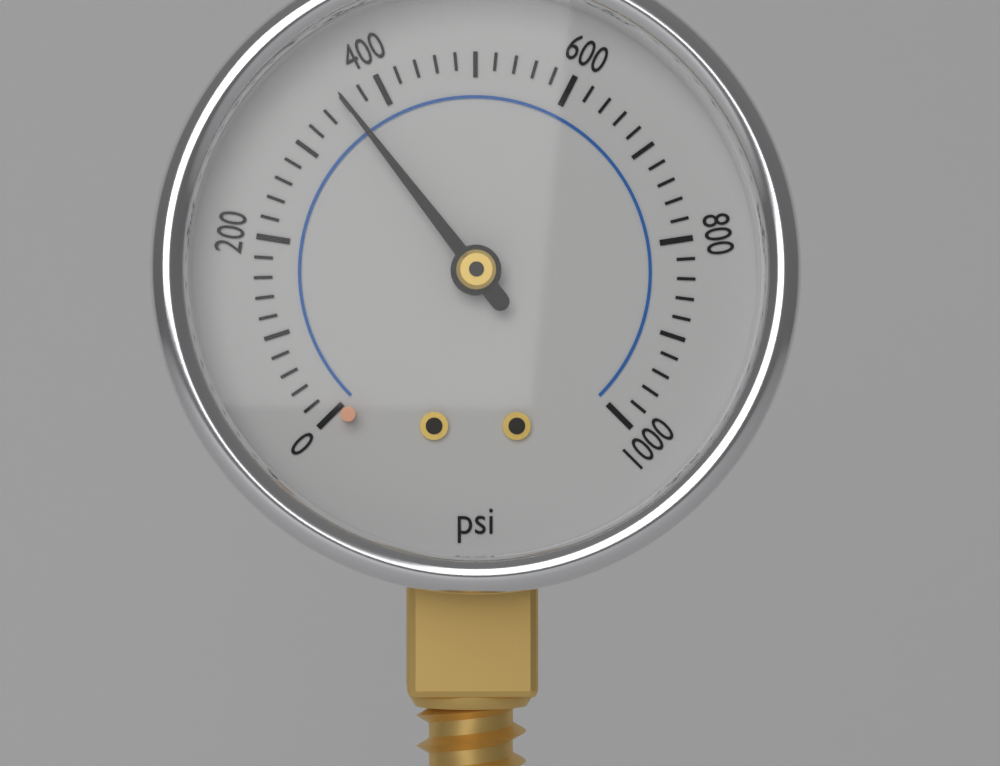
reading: 360 psi
